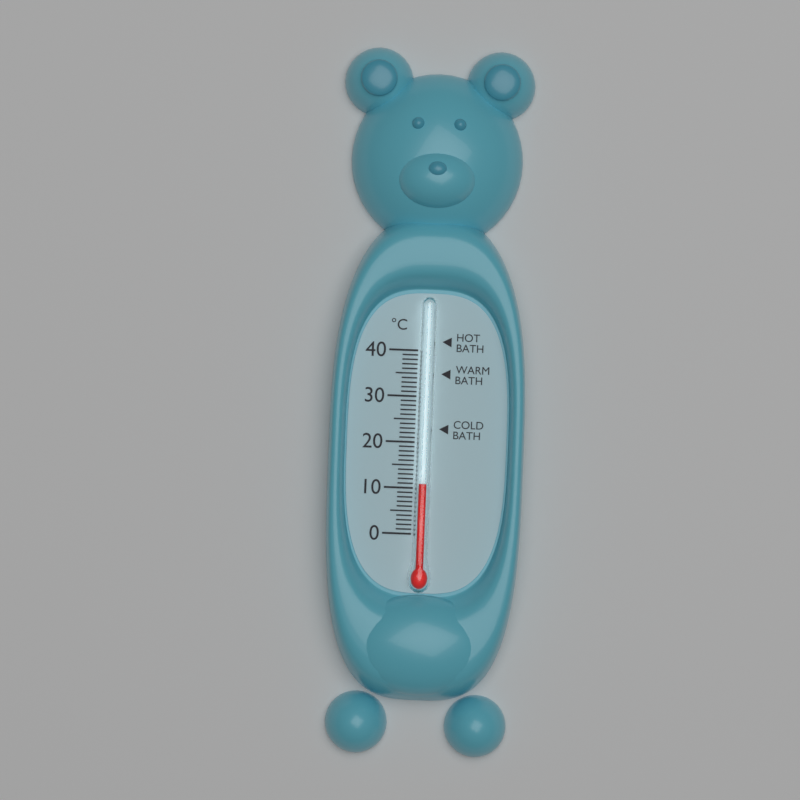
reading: 11 °C
